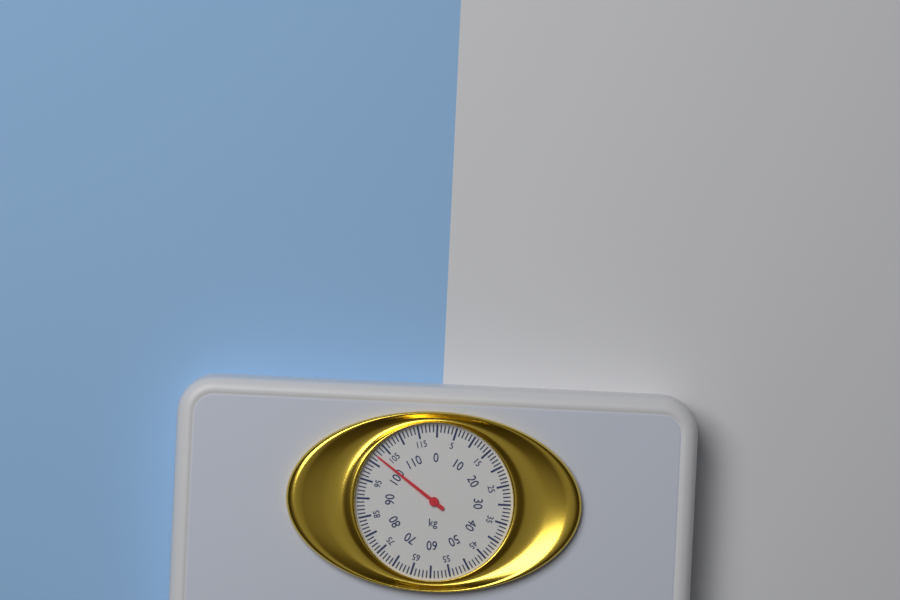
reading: 102 kg
